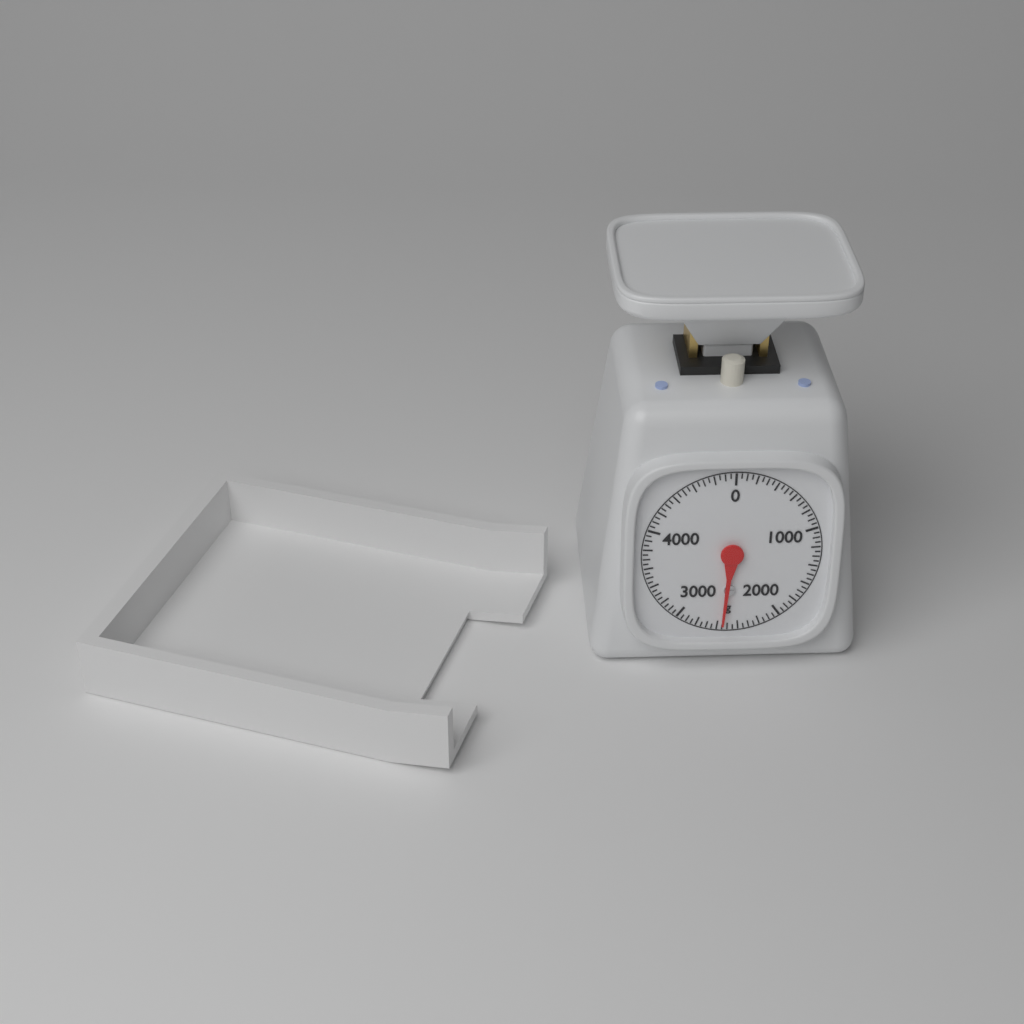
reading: 2550 g
